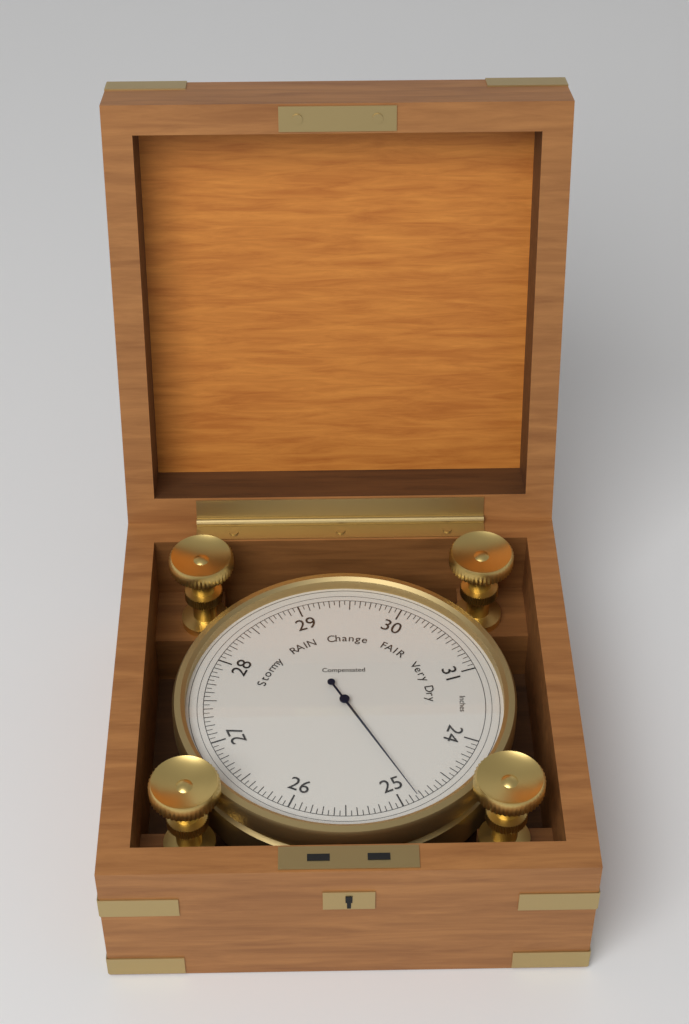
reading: 24.85 inHg
